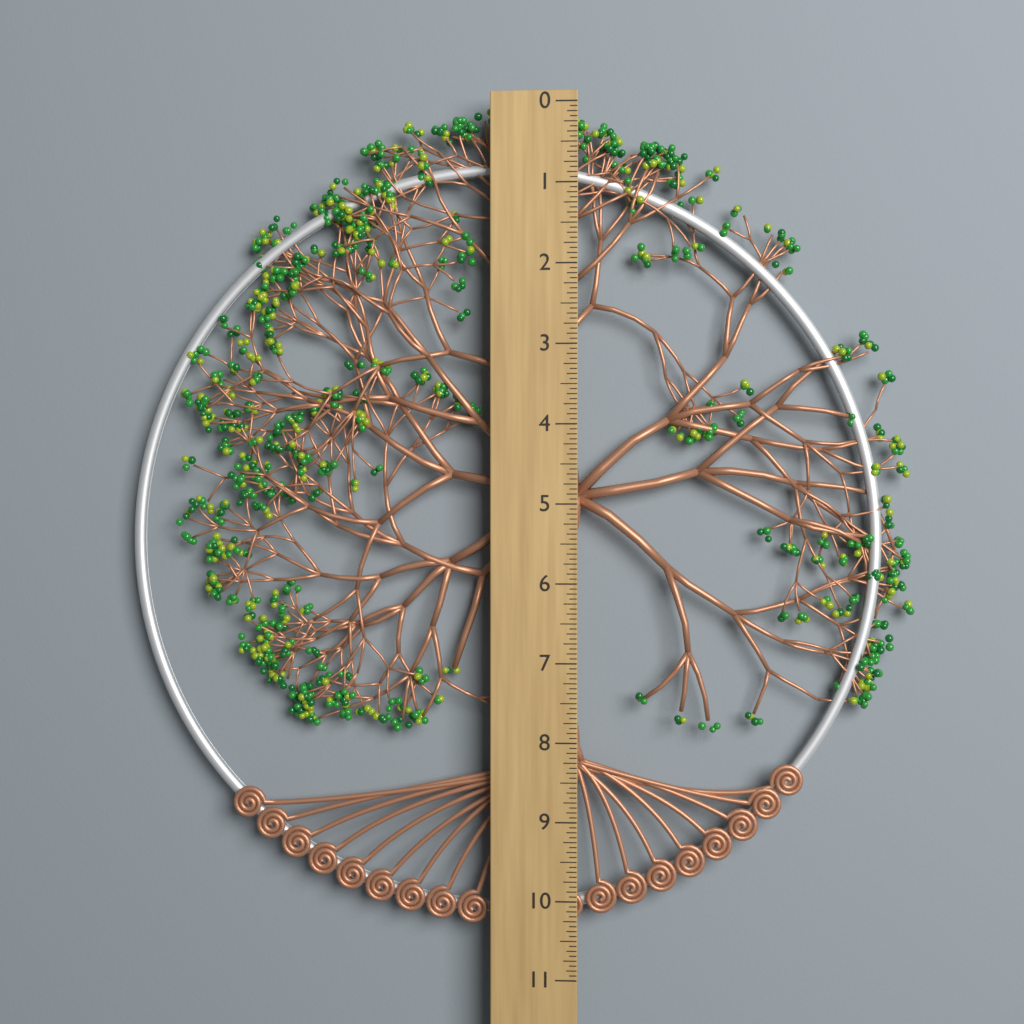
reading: 10.3750 (no unit)
